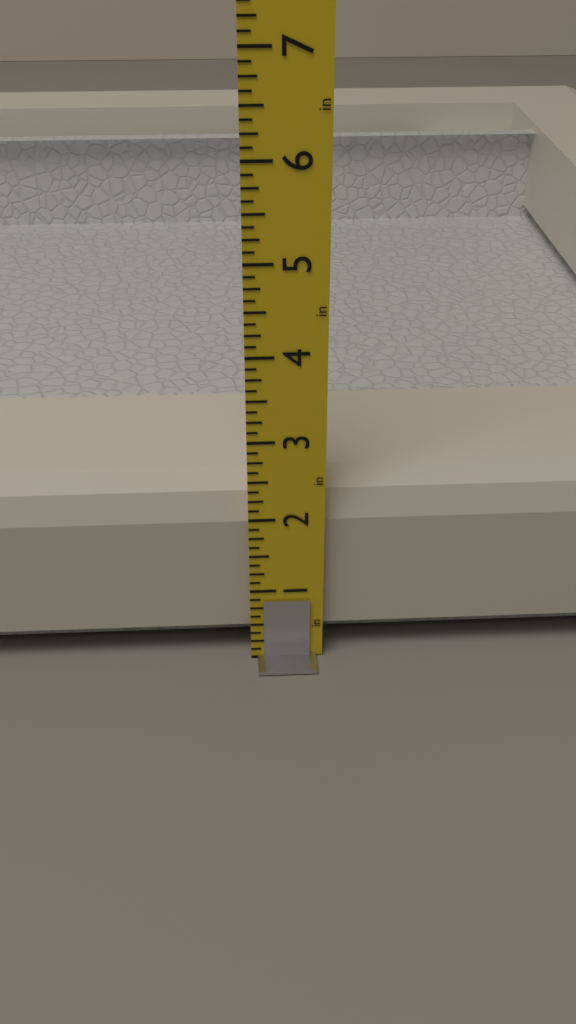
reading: 2.375 in
